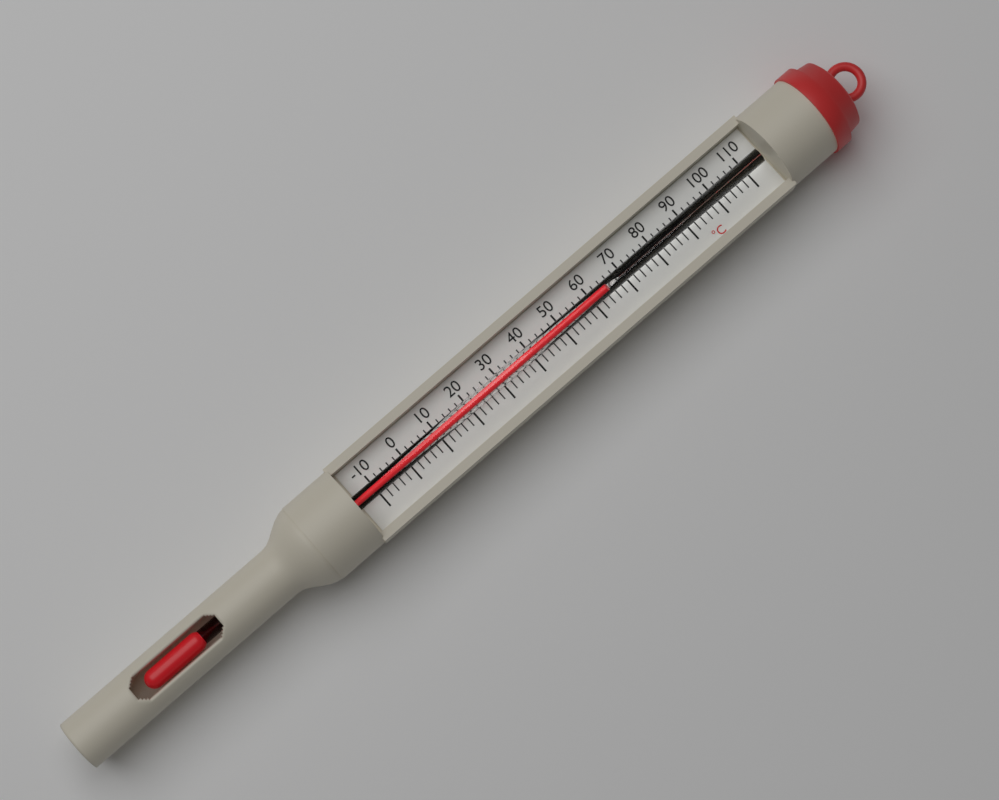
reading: 64 °C
